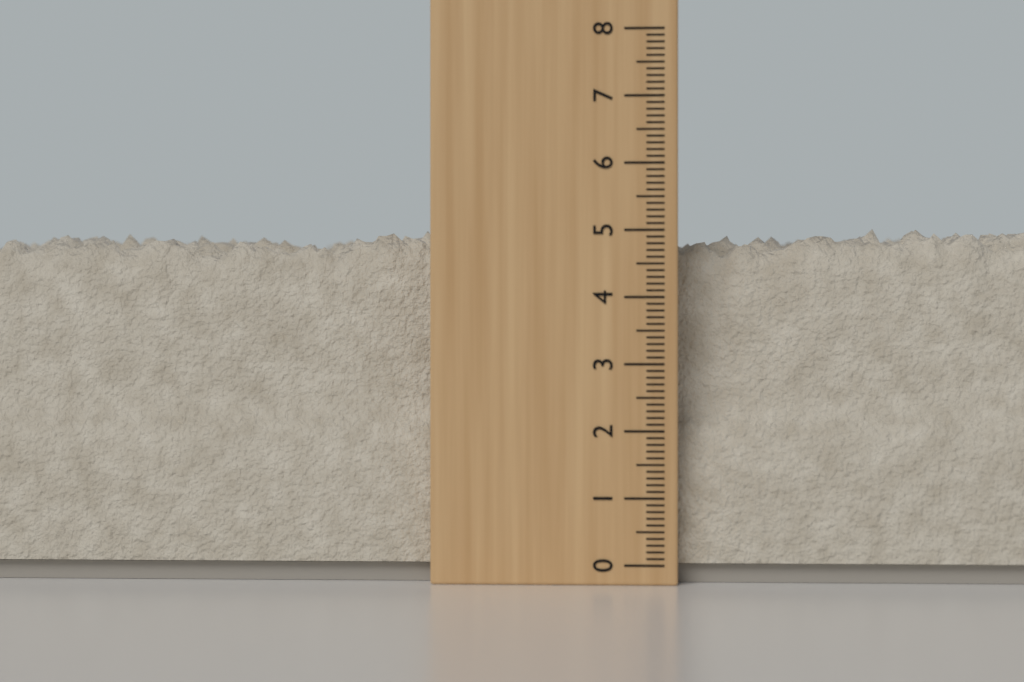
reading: 5.1 (no unit)
